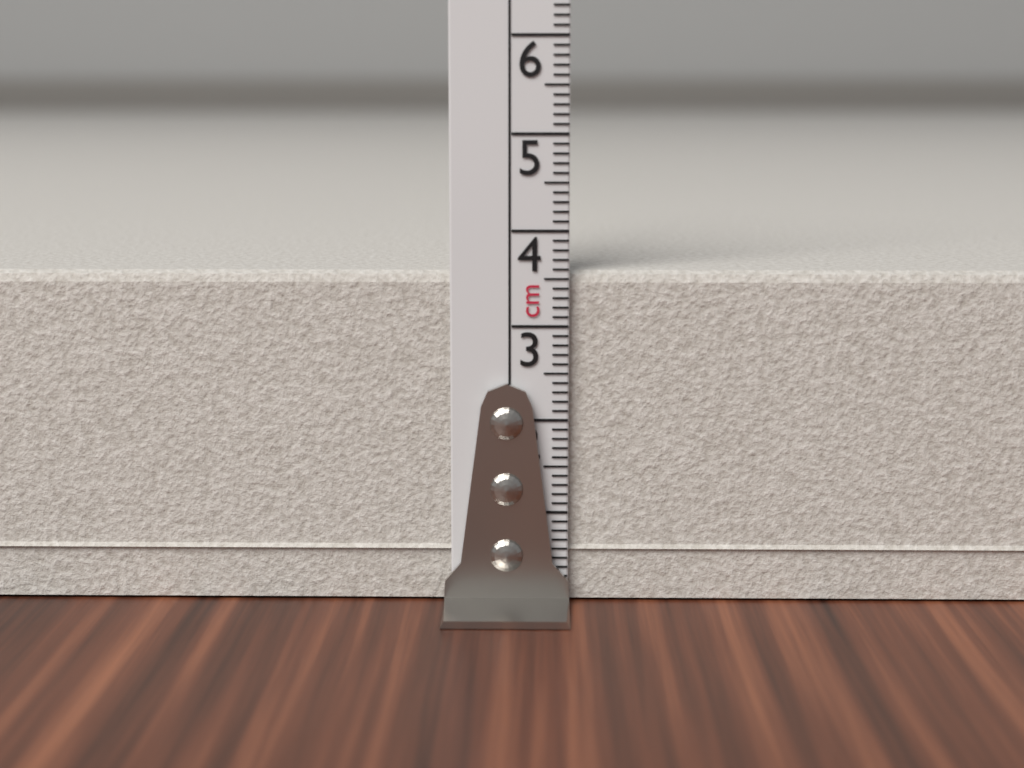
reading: 3.6 cm
